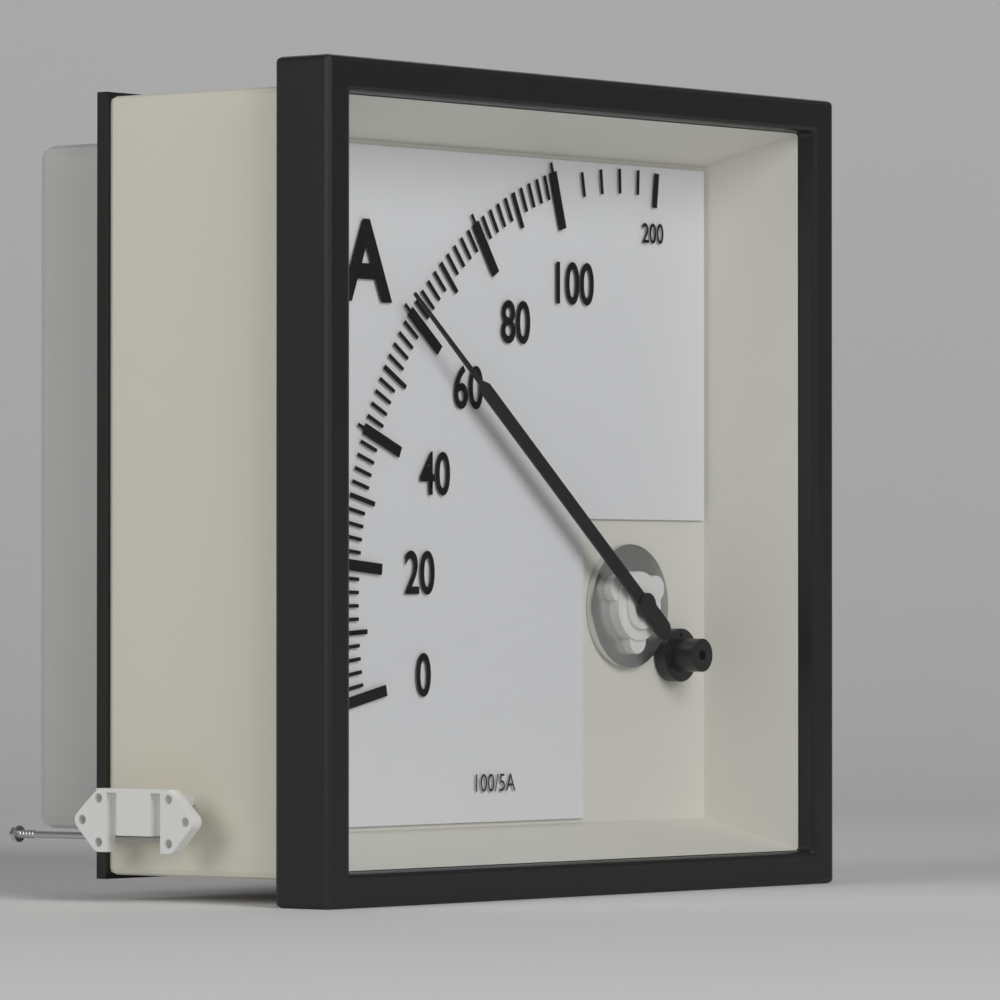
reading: 60 A
